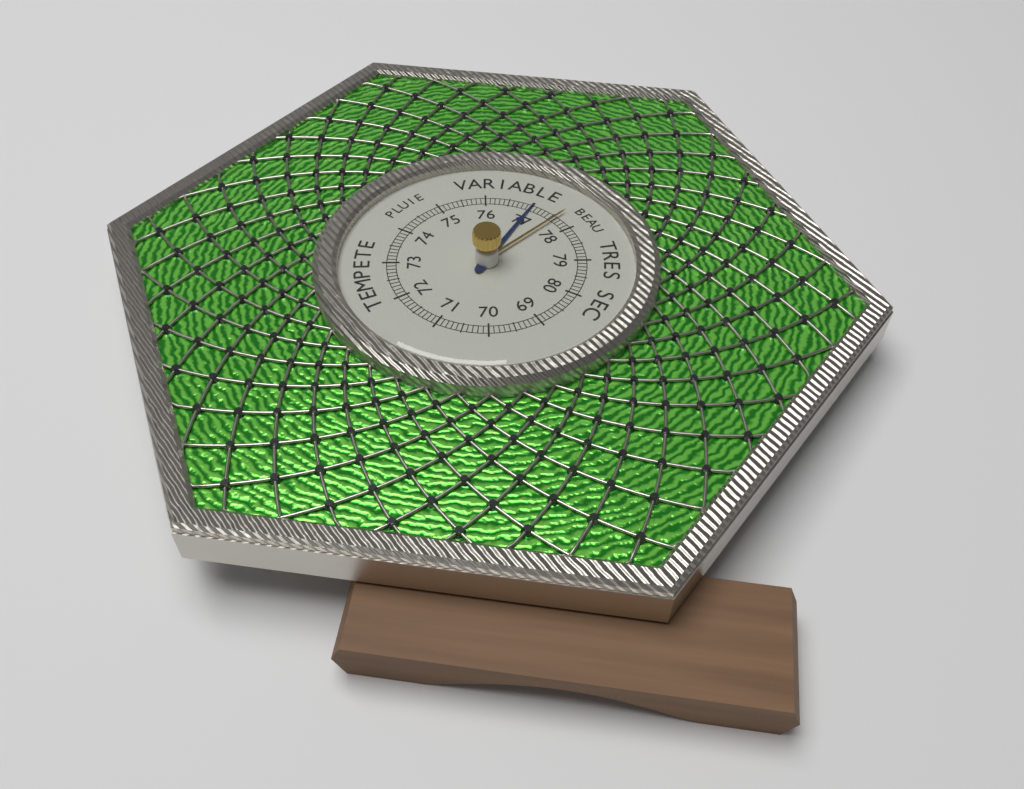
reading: 77.0 (no unit)
